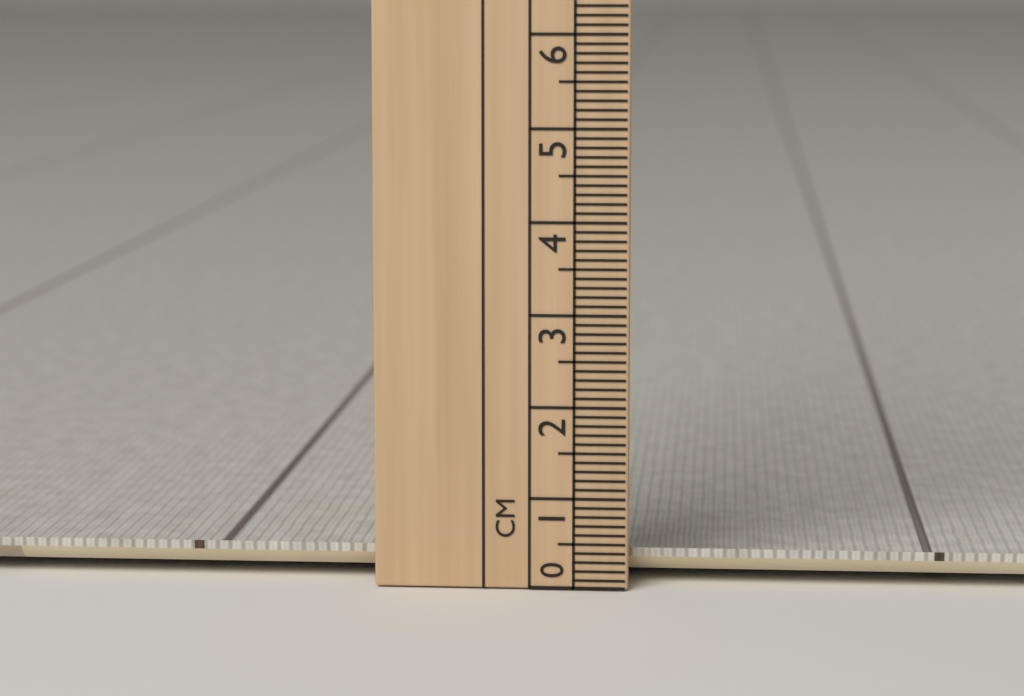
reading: 0.4 cm
